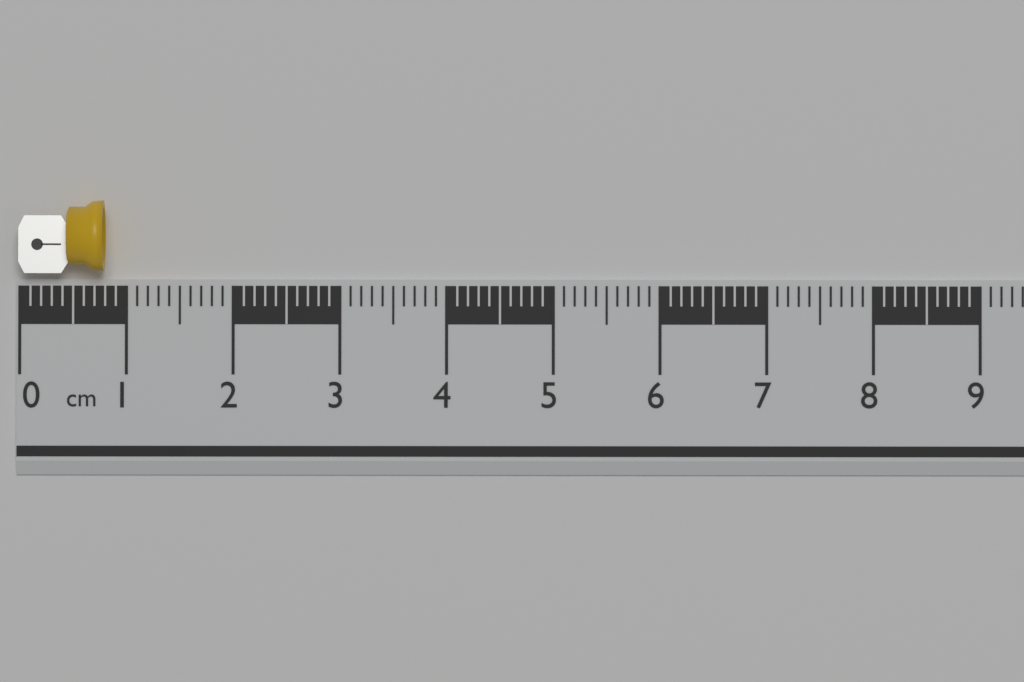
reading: 0.8 cm
